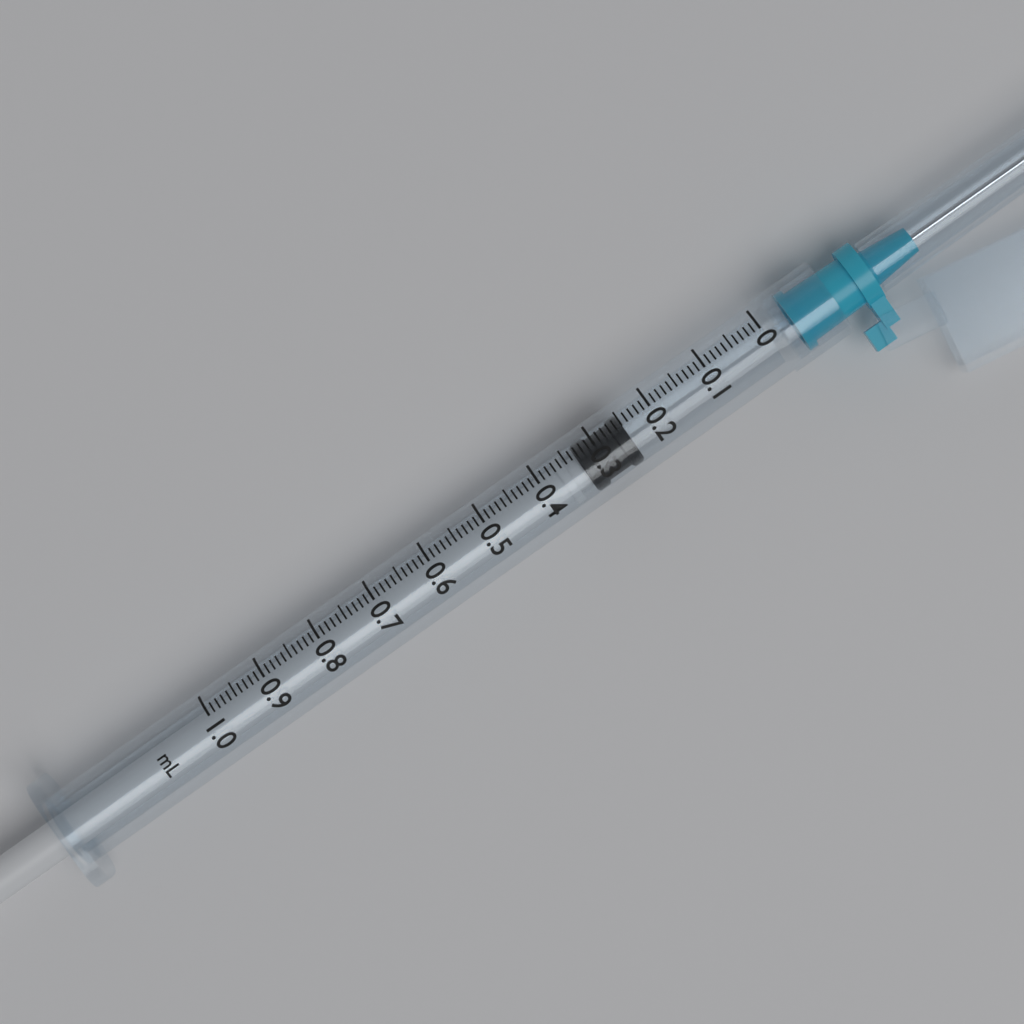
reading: 0.25 ml
